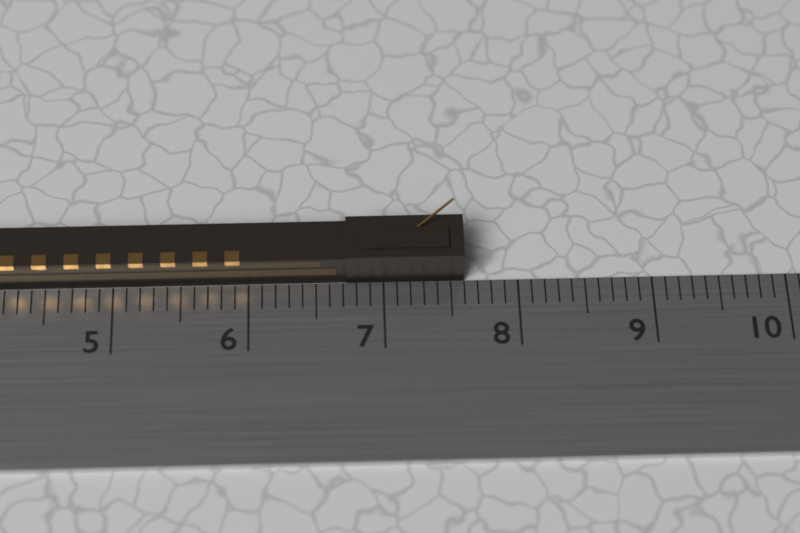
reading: 7.6 cm
